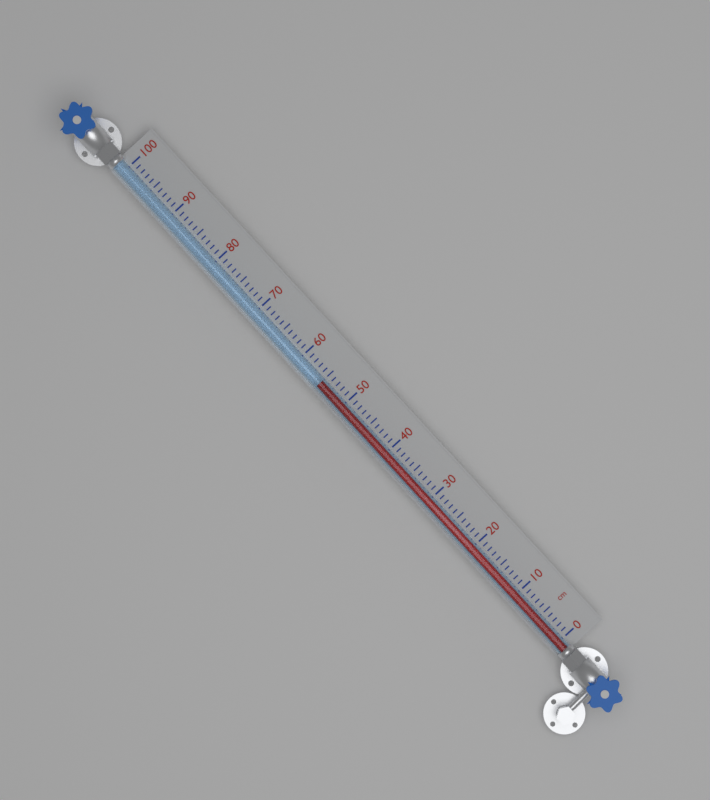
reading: 55 cm
